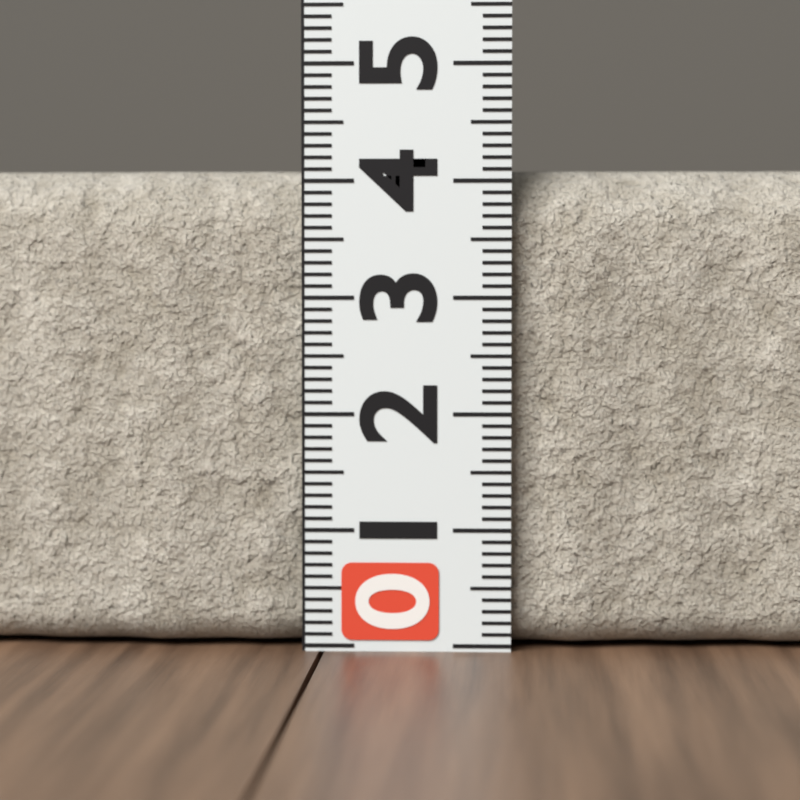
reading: 4.1 (no unit)
